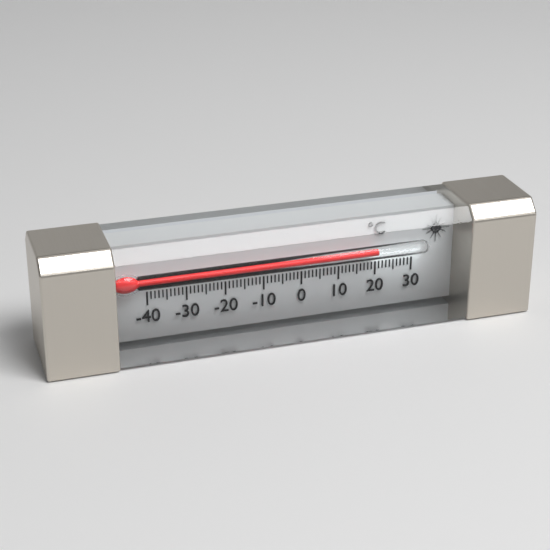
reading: 20 °C
